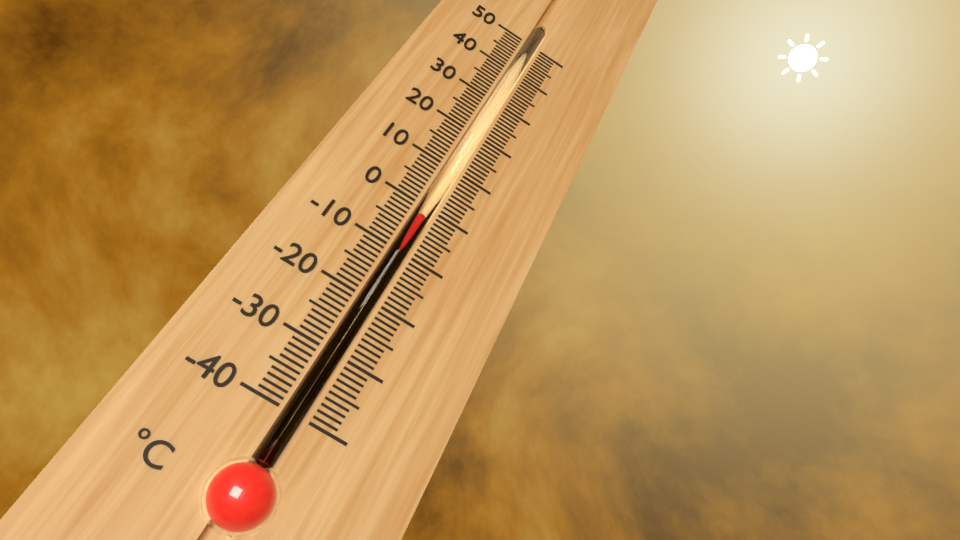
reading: -2 °C
